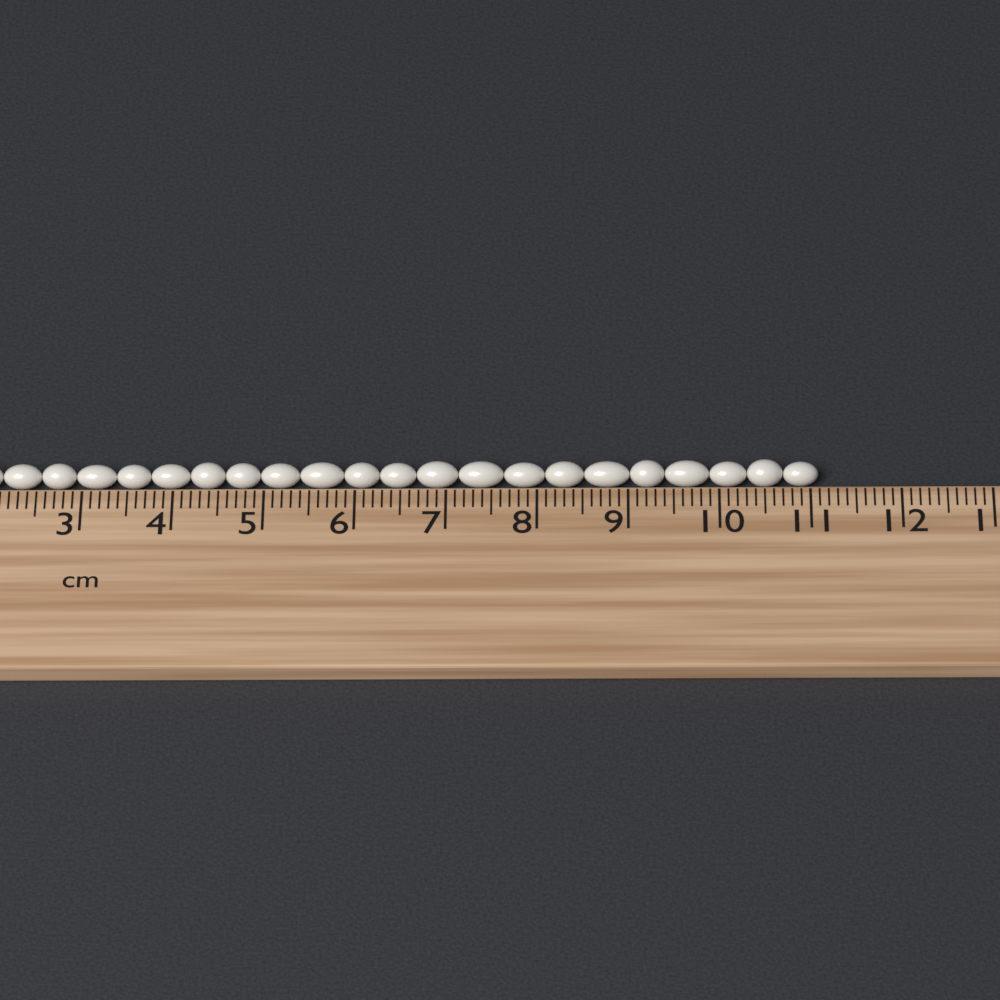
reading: 11.1 cm
